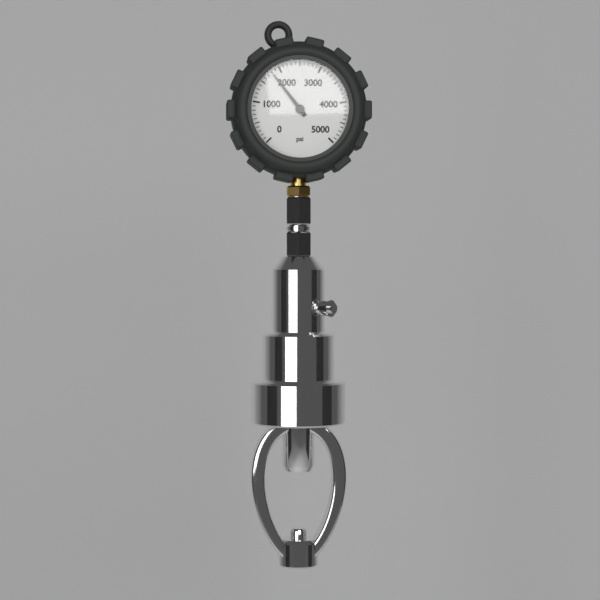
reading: 1800 psi
